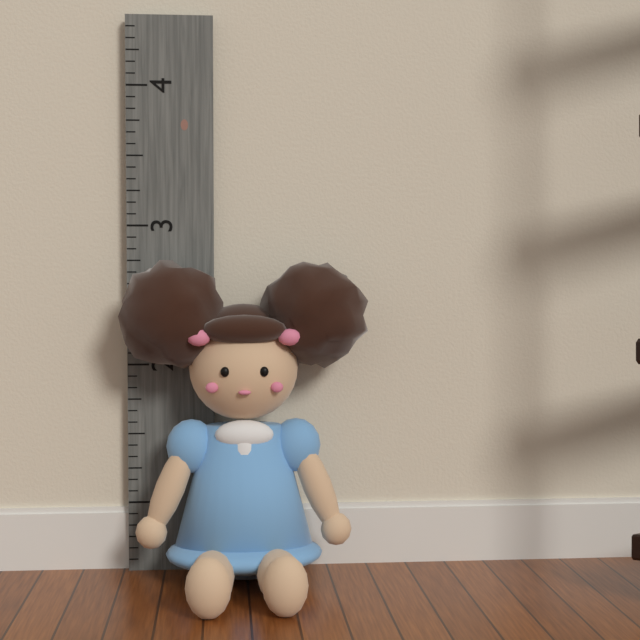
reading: 2.750000 (no unit)
